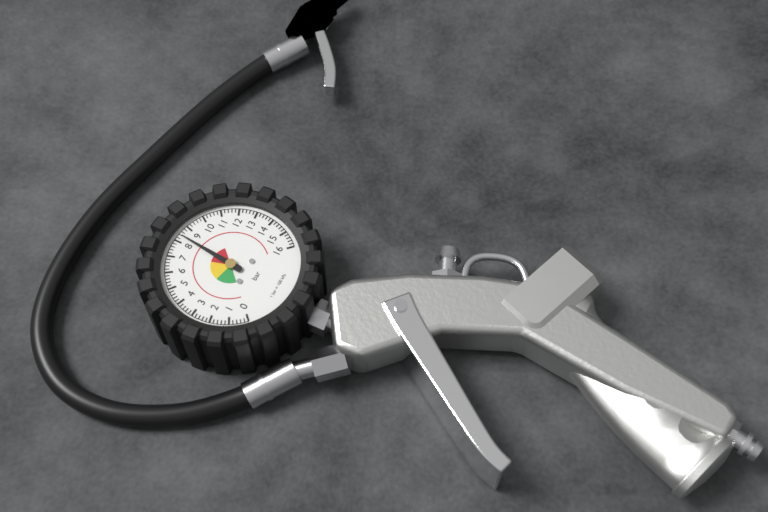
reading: 8.4 bar
